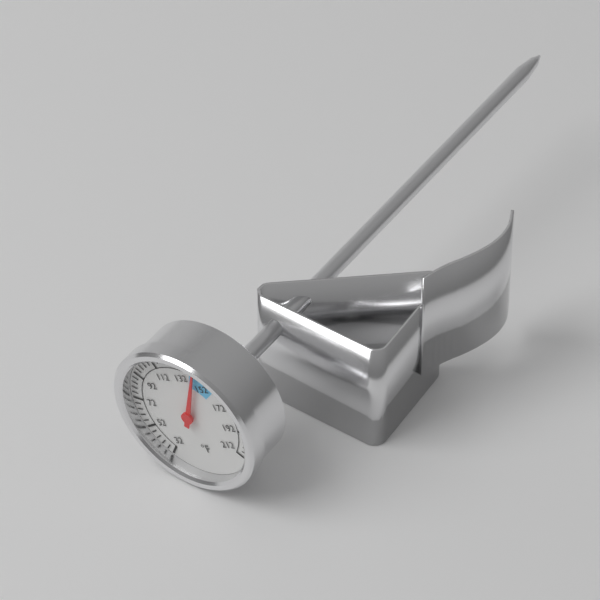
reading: 144 °F
